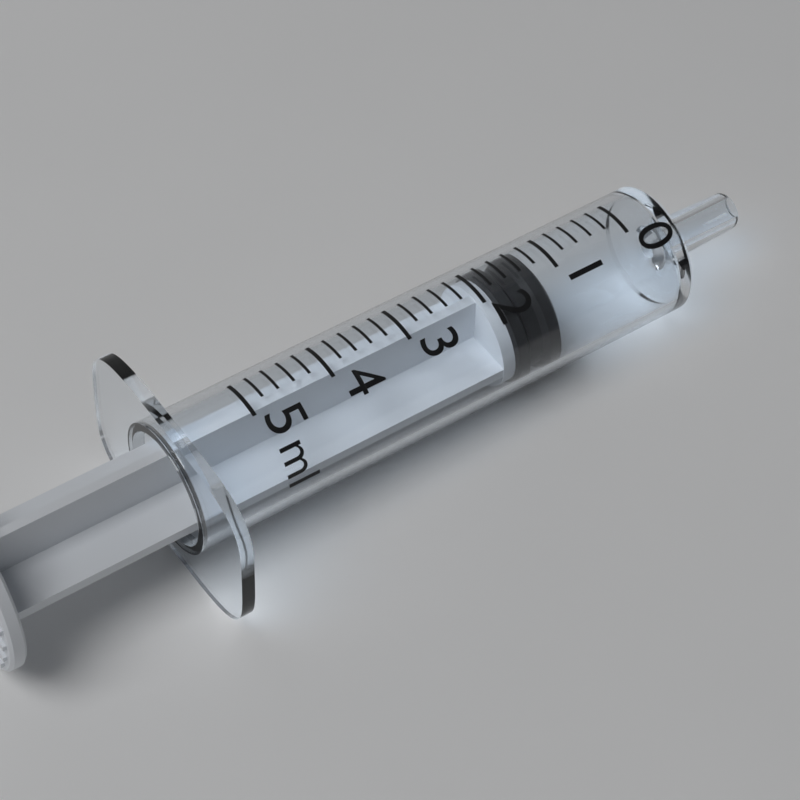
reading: 1.2 ml
